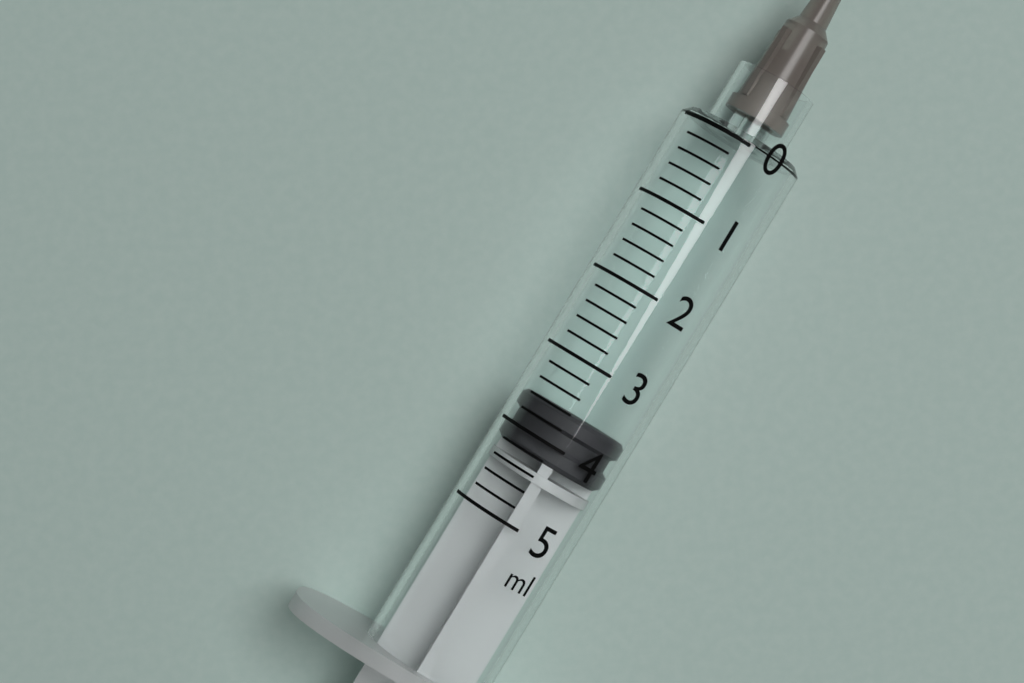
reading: 3.6 ml
